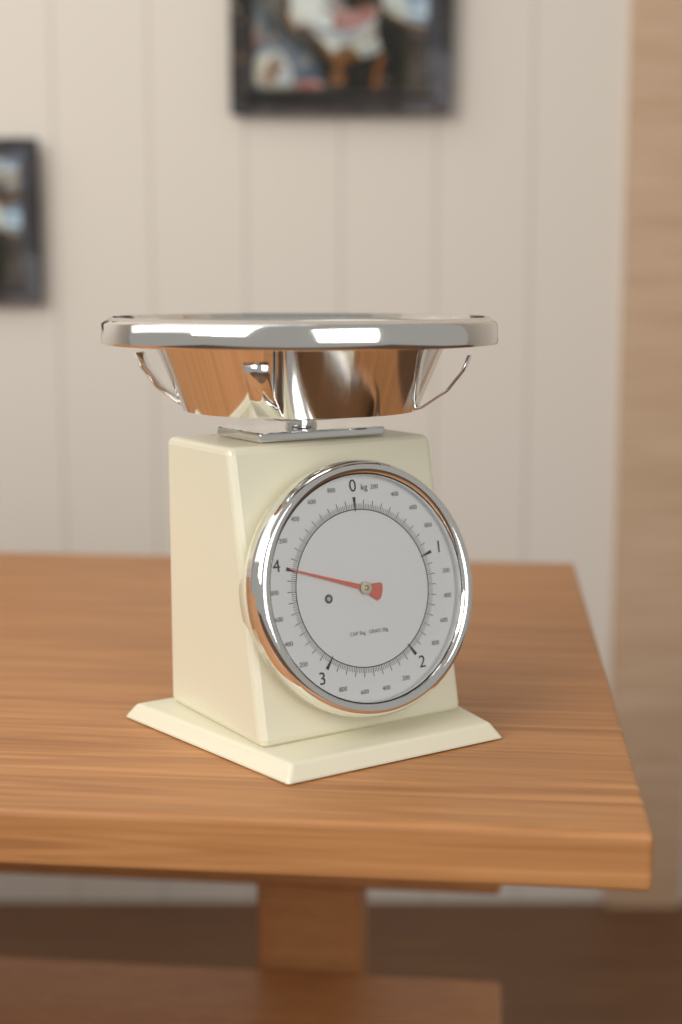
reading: 4.00 kg
